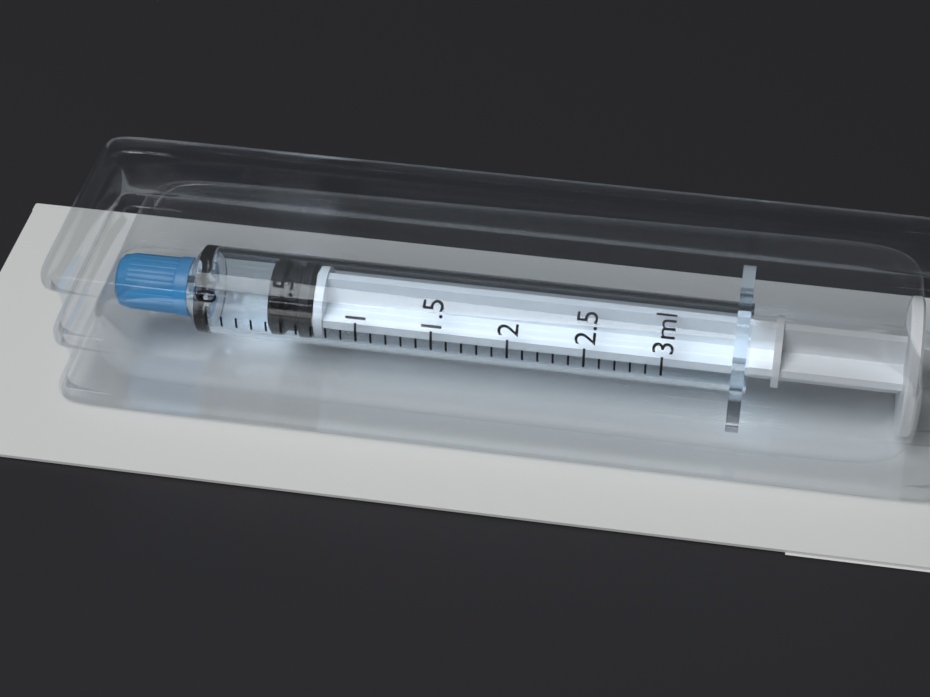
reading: 0.4 ml
